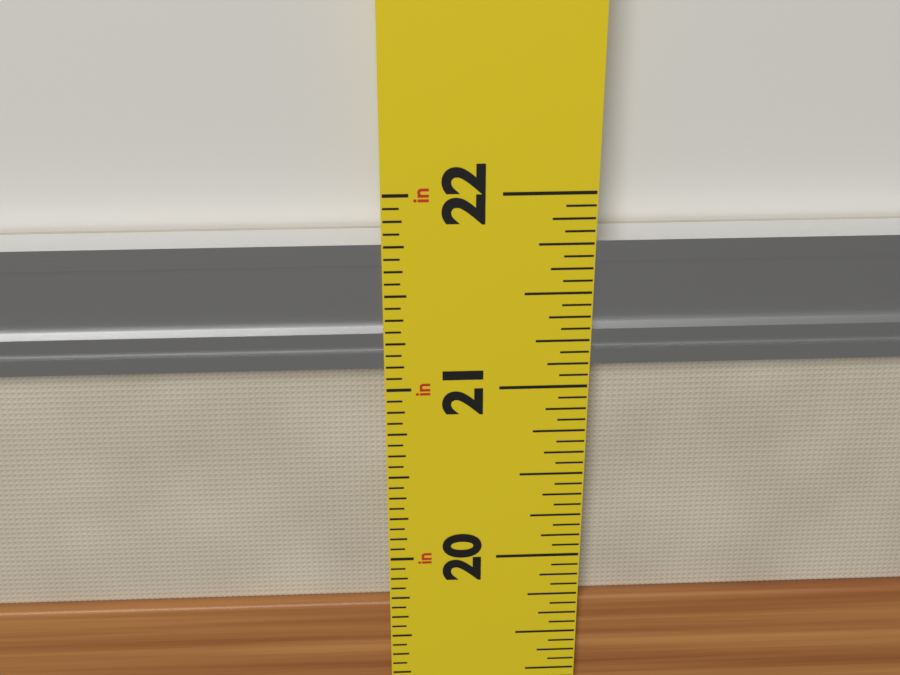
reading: 21.7500 in
